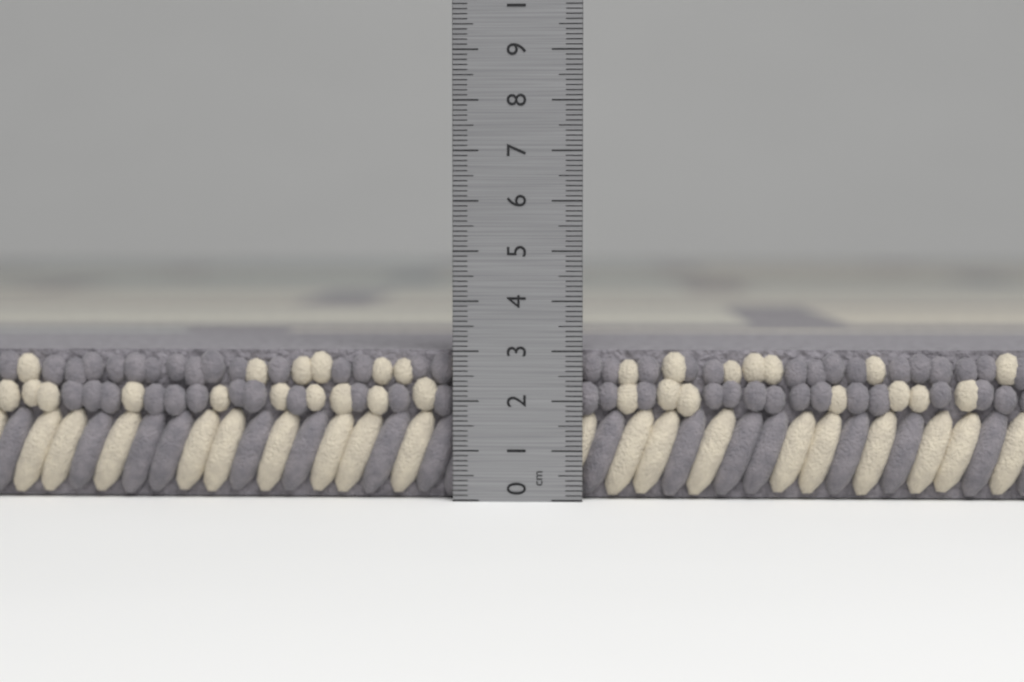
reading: 3.0 cm
